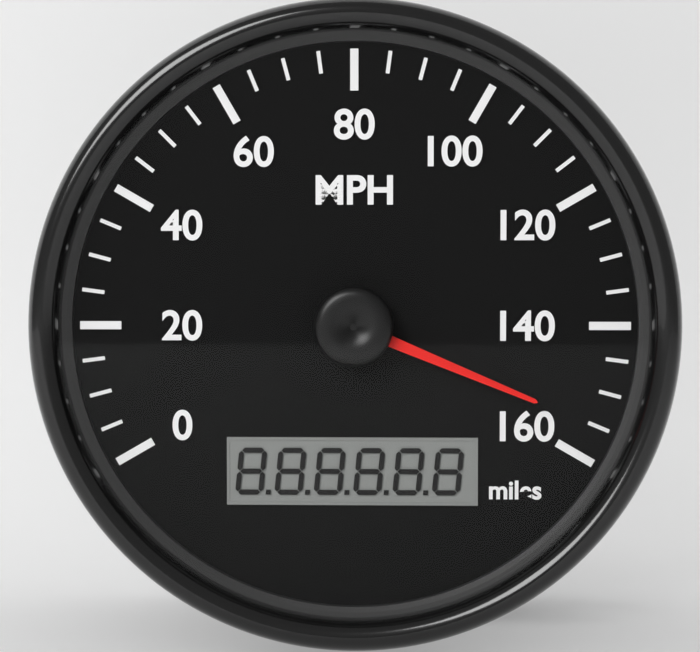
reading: 155 mph
